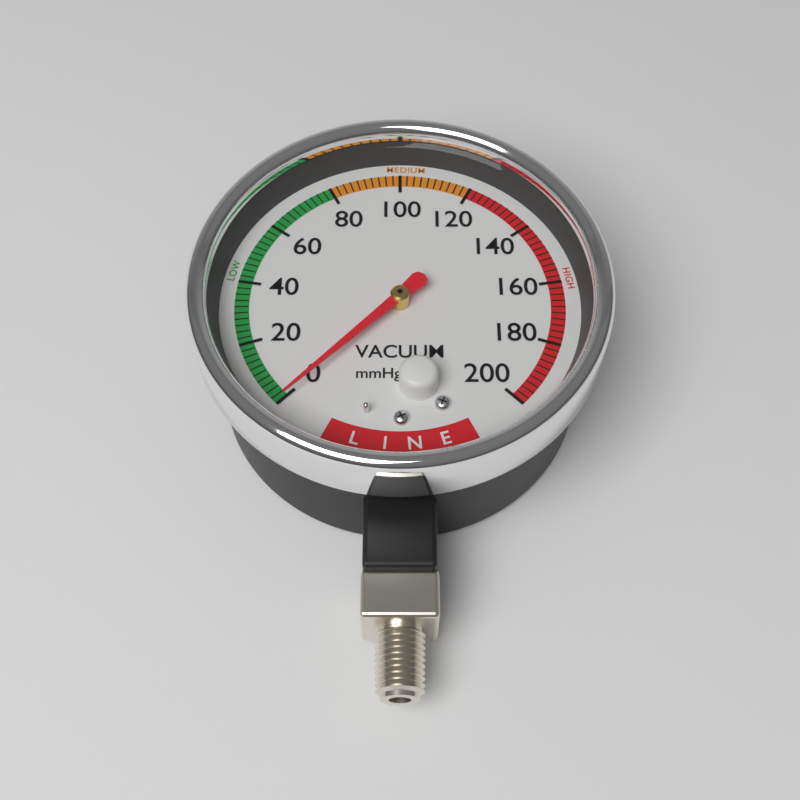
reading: 0 mmHg
